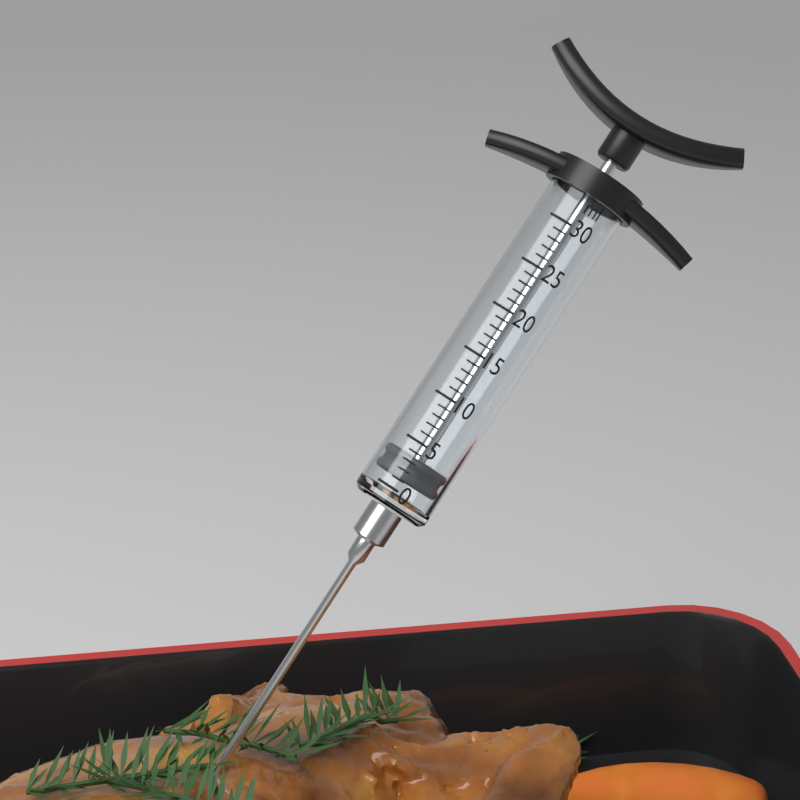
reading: 1 ml
